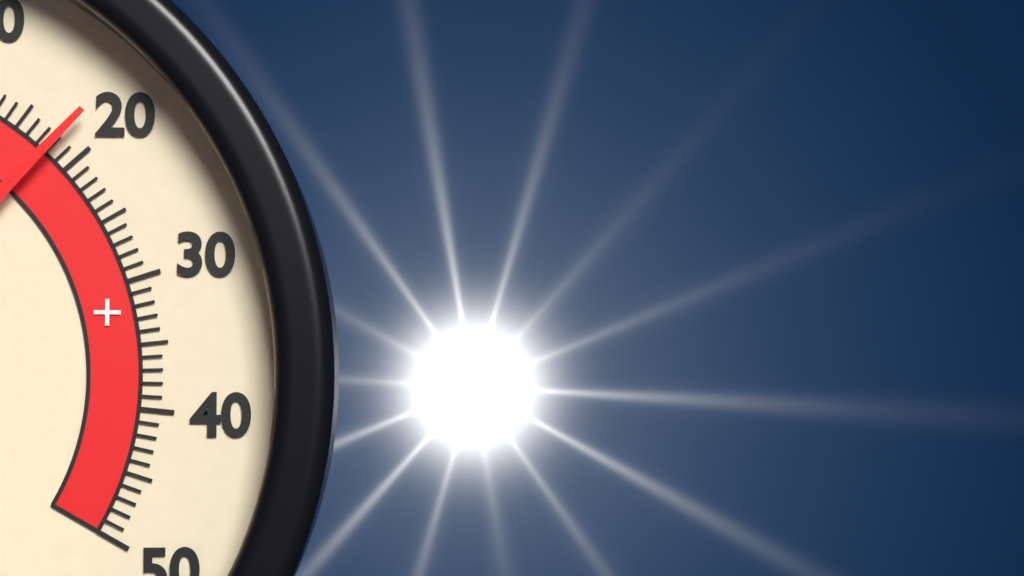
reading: 18 °C
